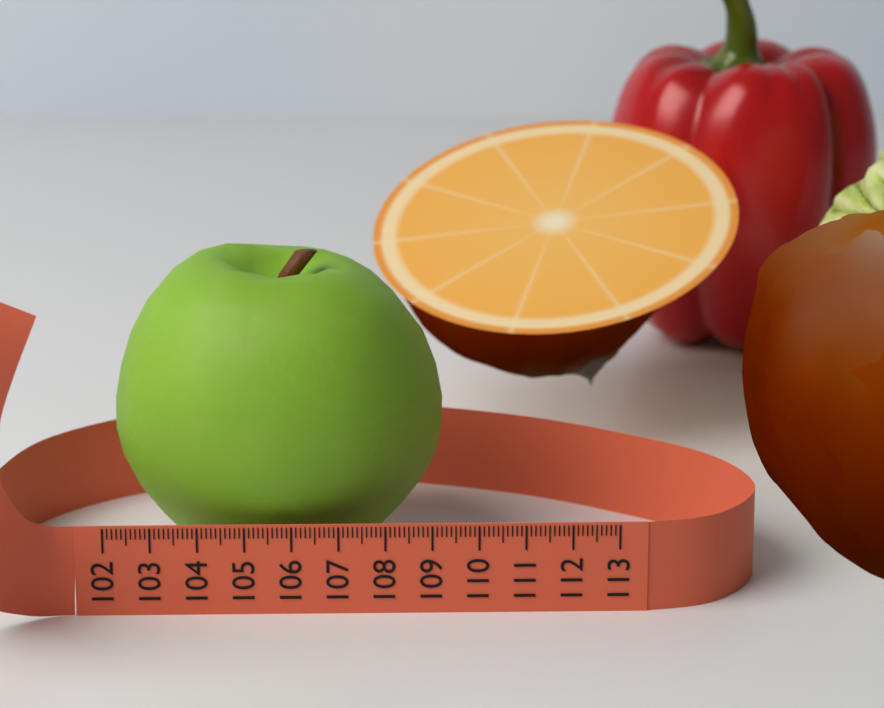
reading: 109.3 (no unit)
